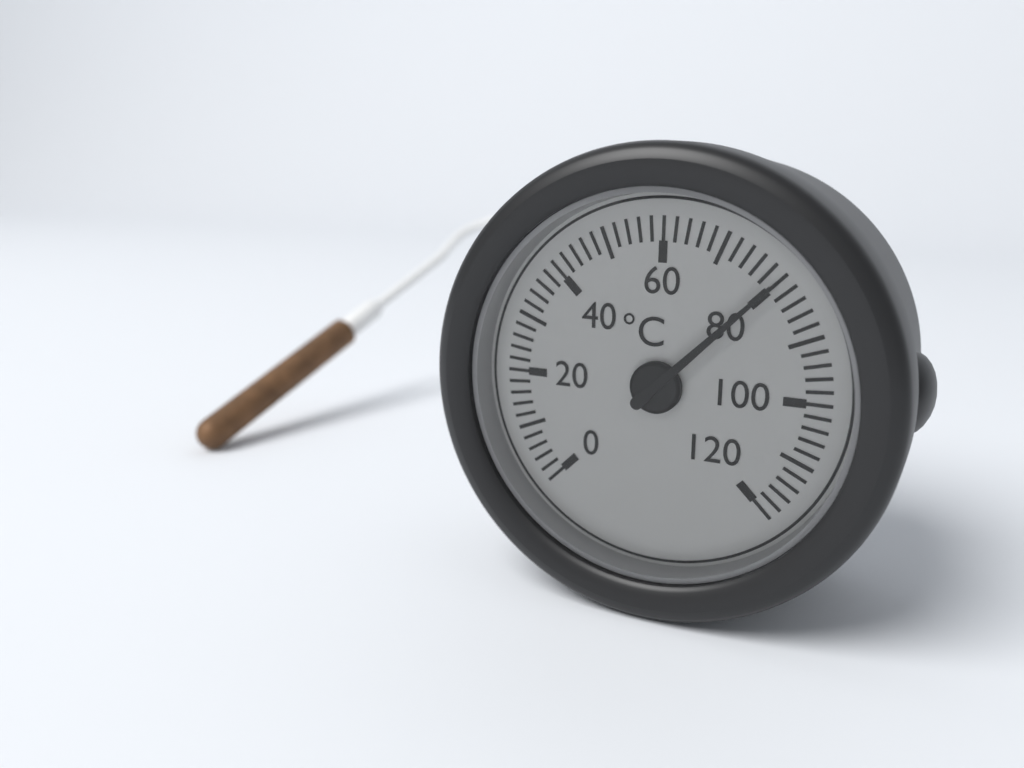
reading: 80 °C
